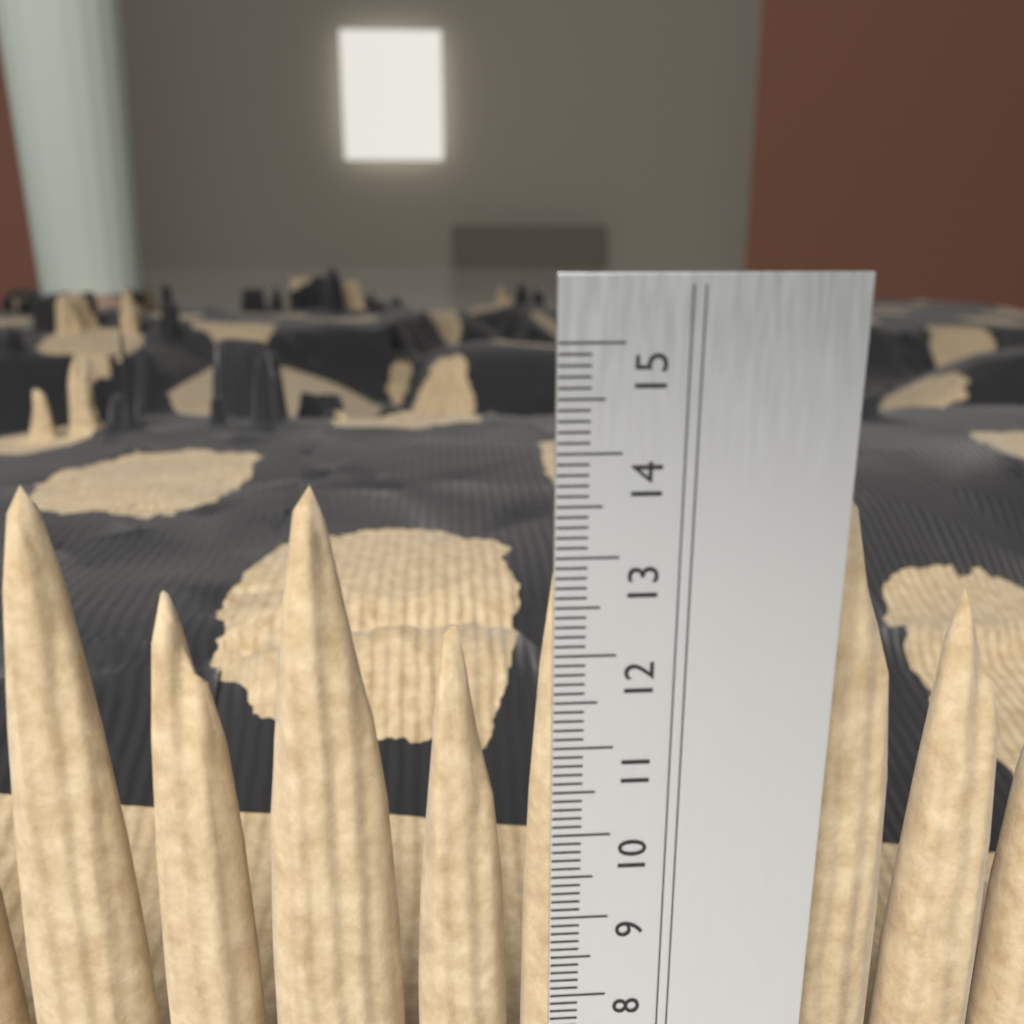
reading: 13.6 cm
